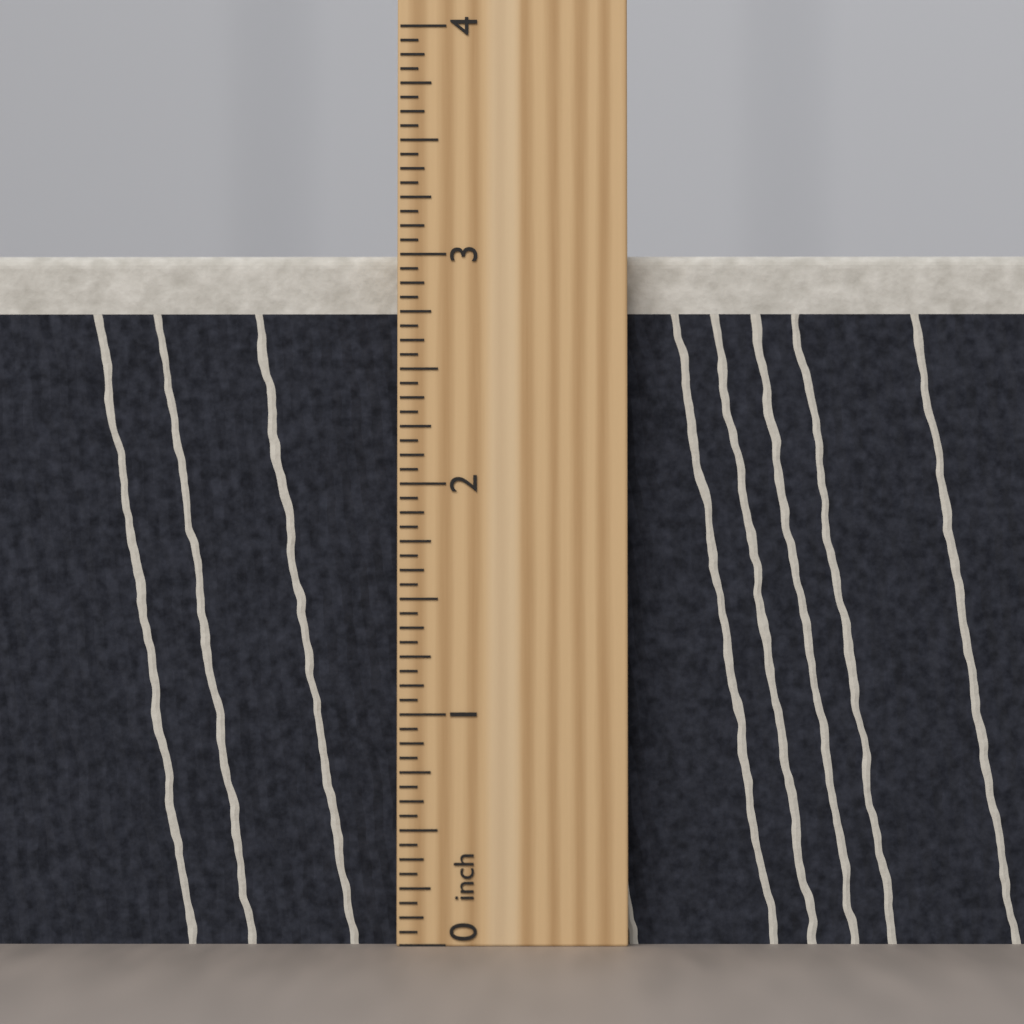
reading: 3.0625 inch
